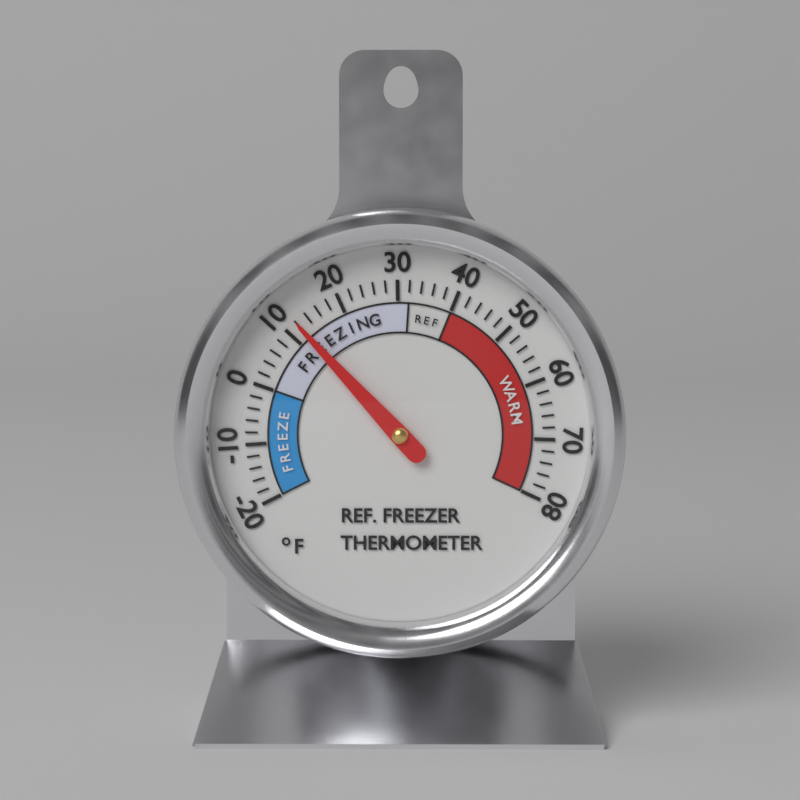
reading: 12 °F
